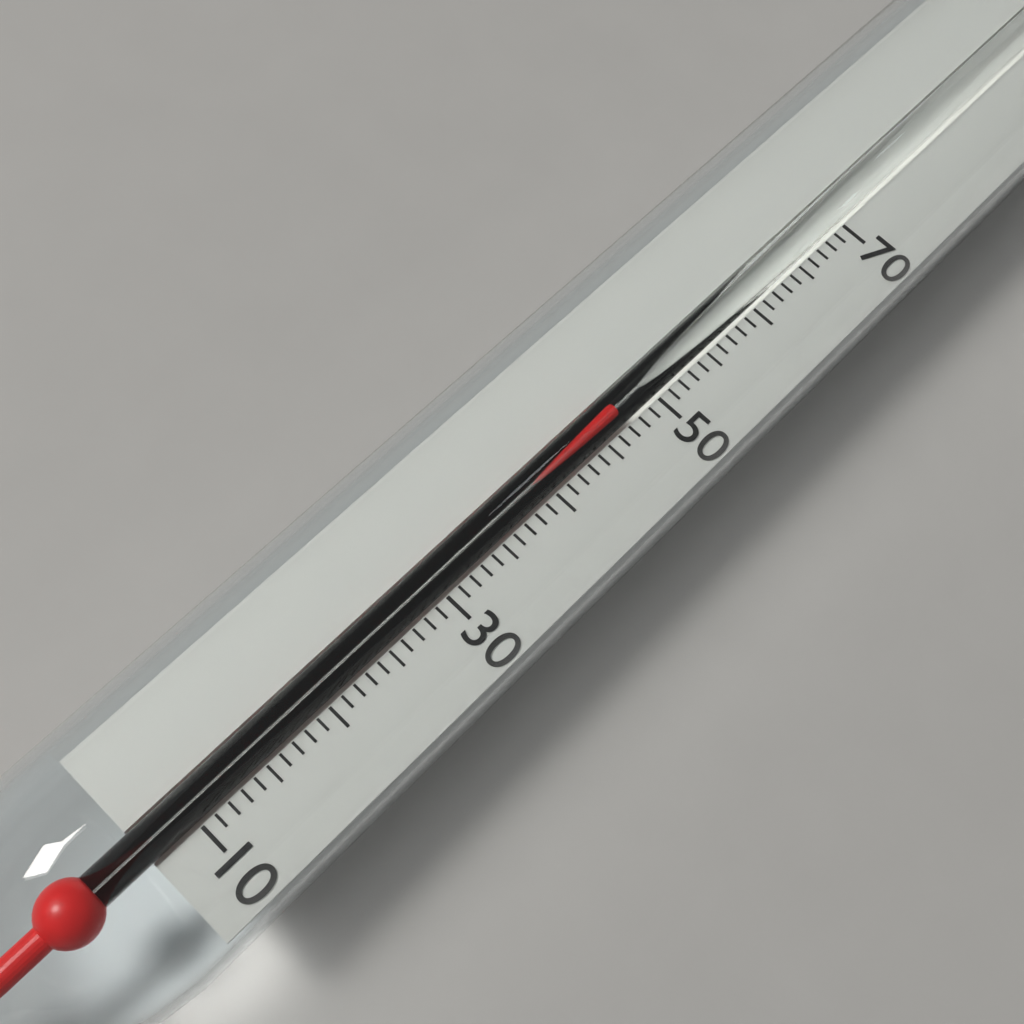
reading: 47 (no unit)
